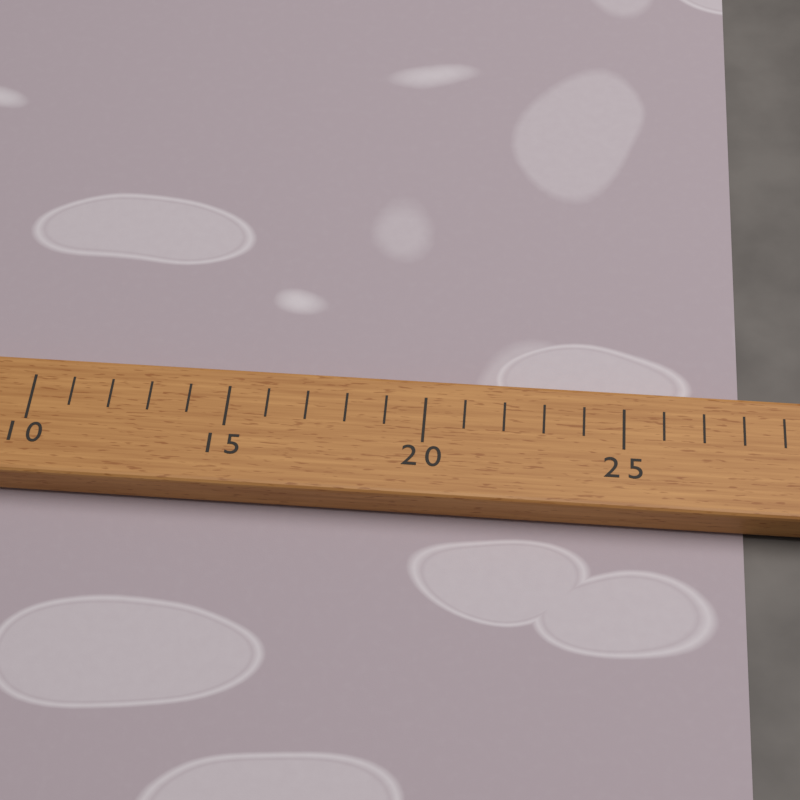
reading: 28 (no unit)
